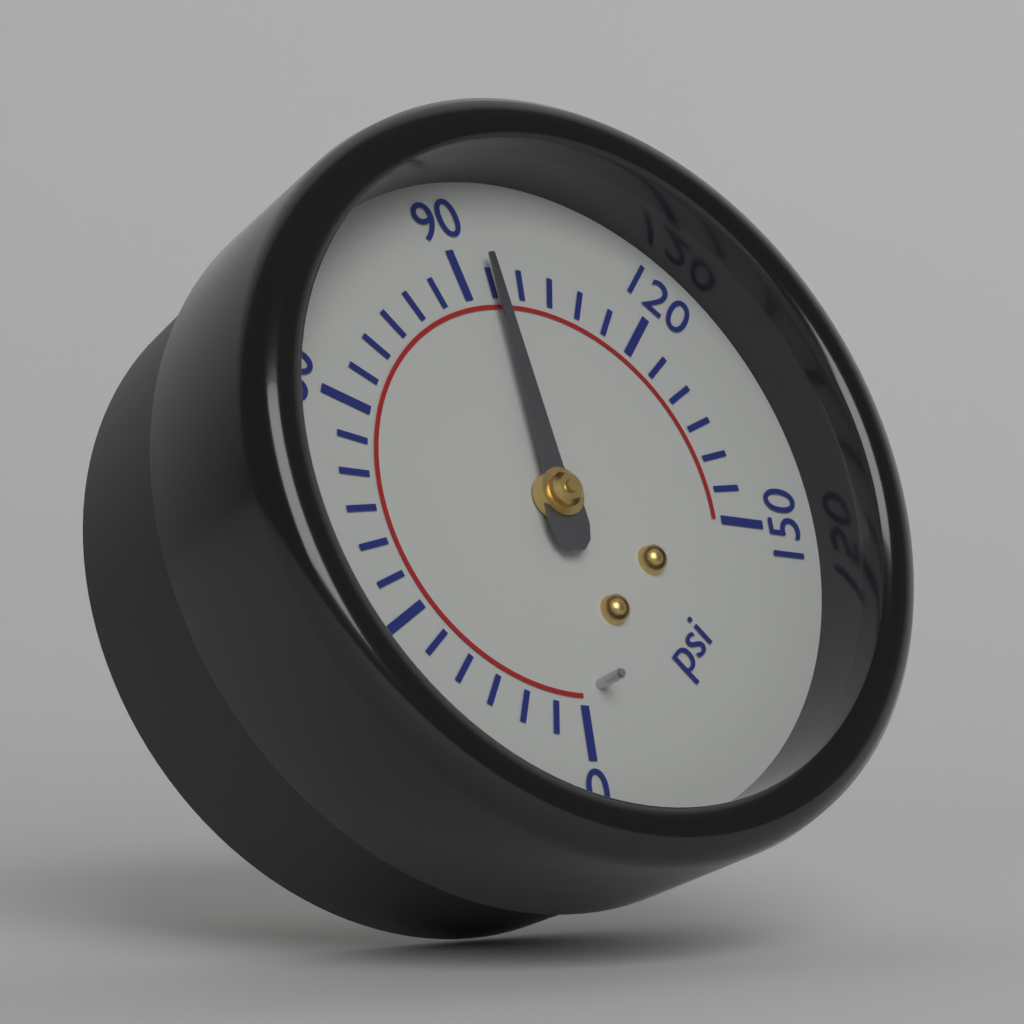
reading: 95 psi
